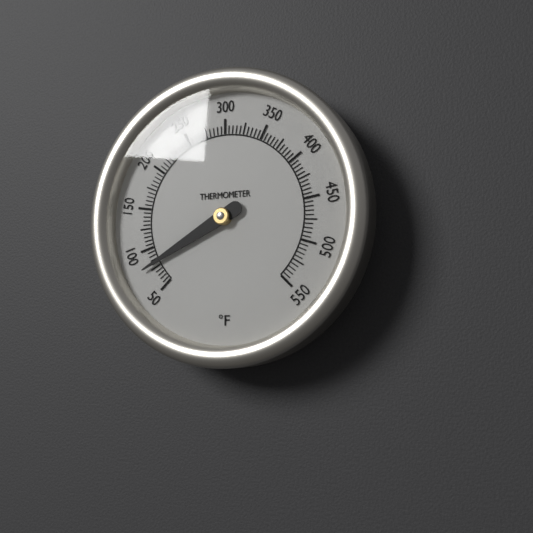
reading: 80 °F
